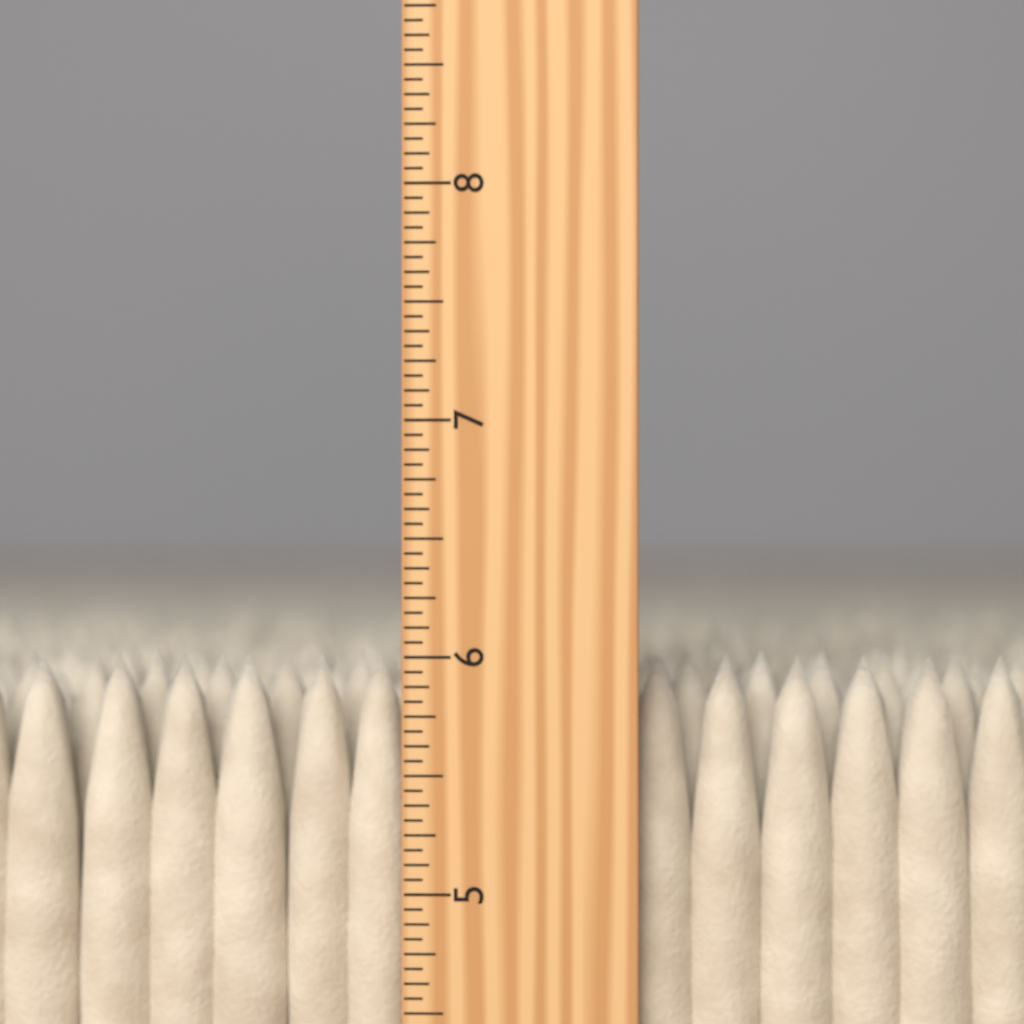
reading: 6.0000 inch
